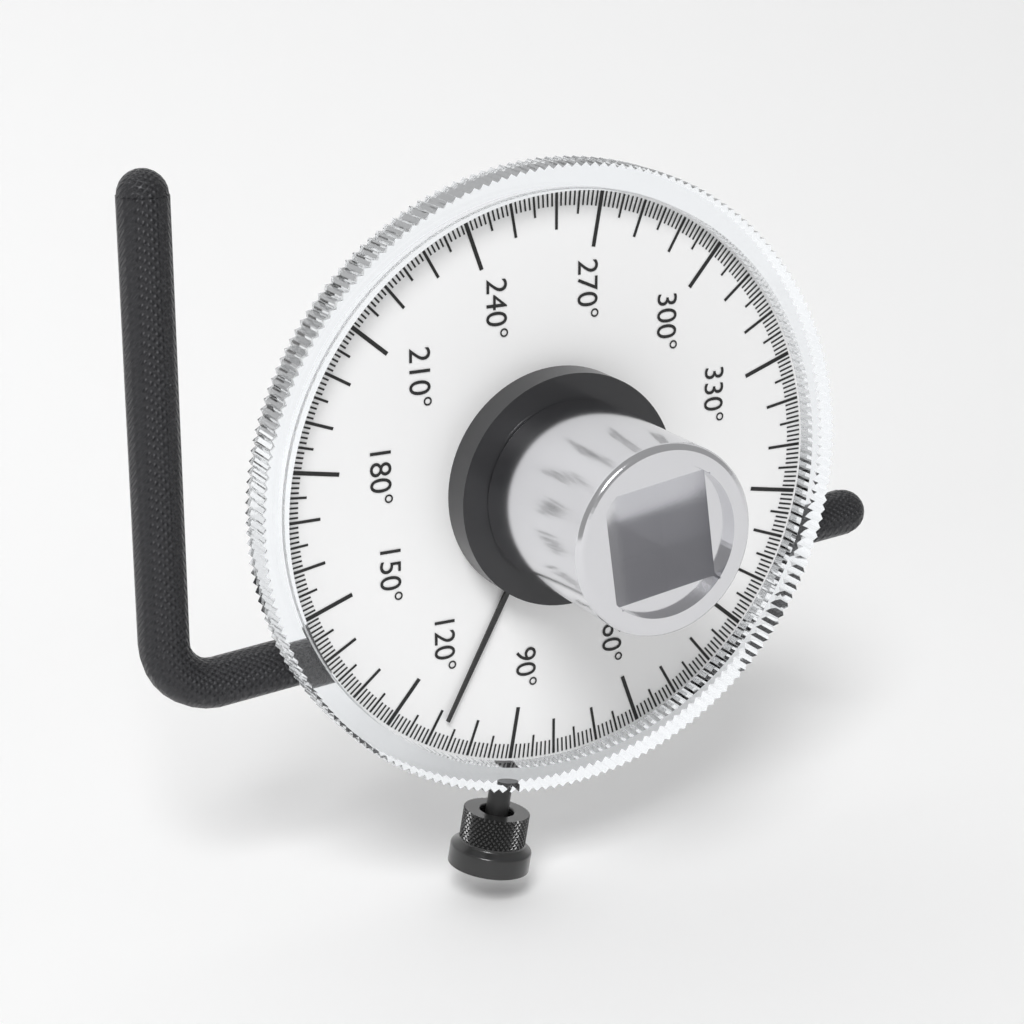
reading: 108 °
